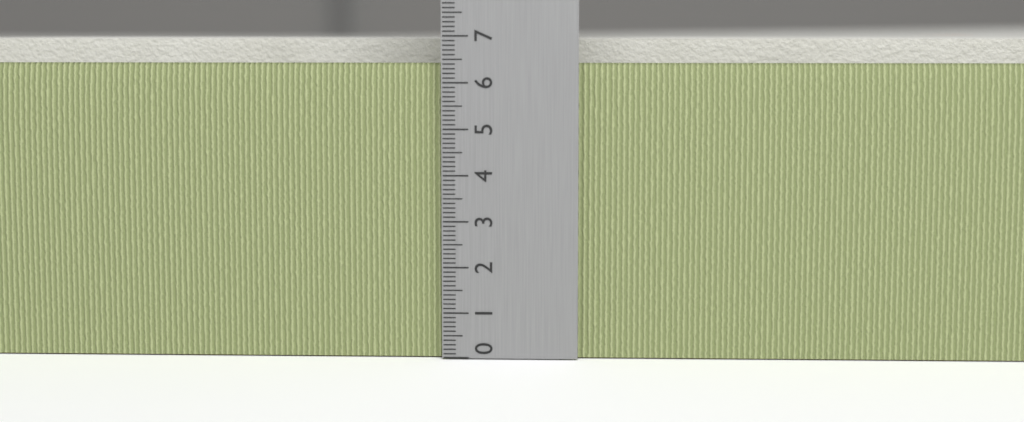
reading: 6.9 (no unit)
